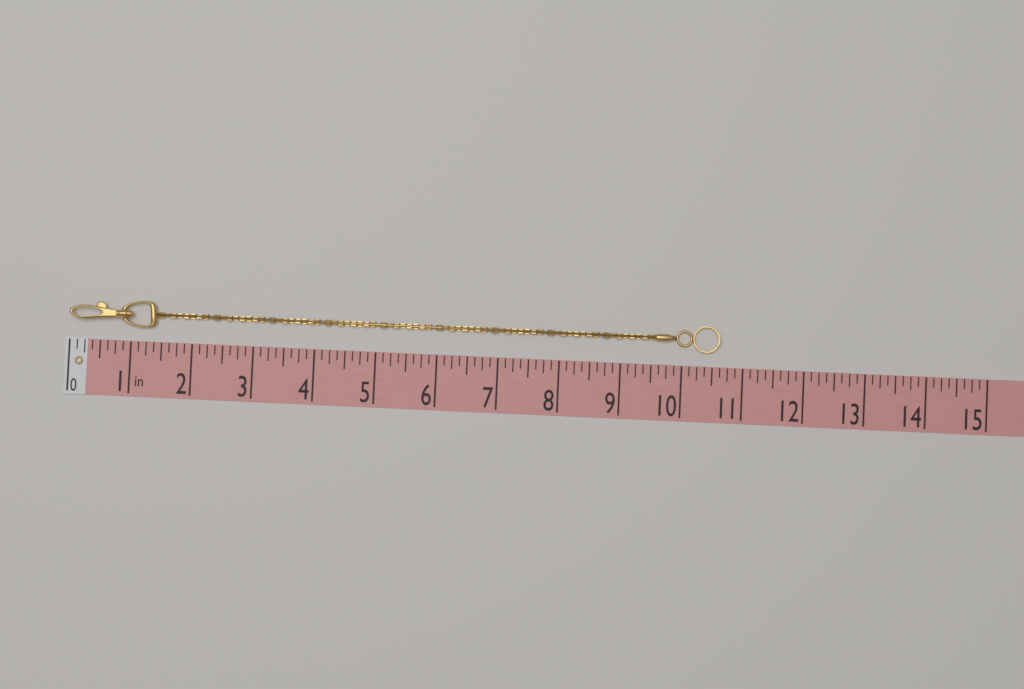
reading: 10.625 in
